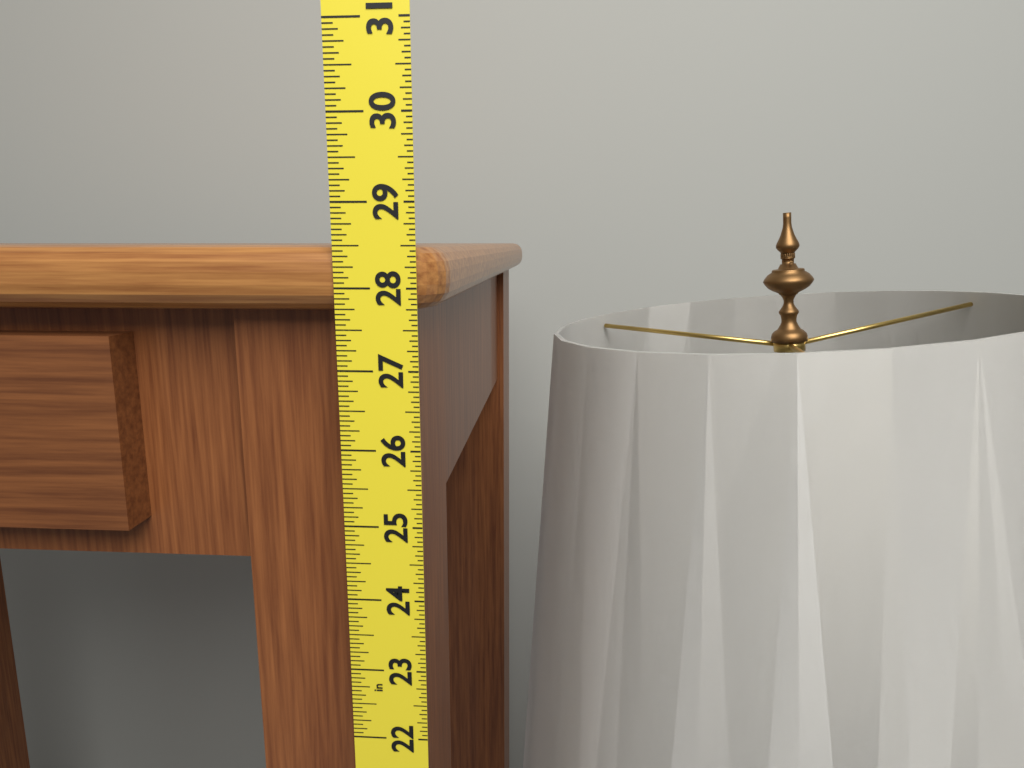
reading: 28.5000 in
